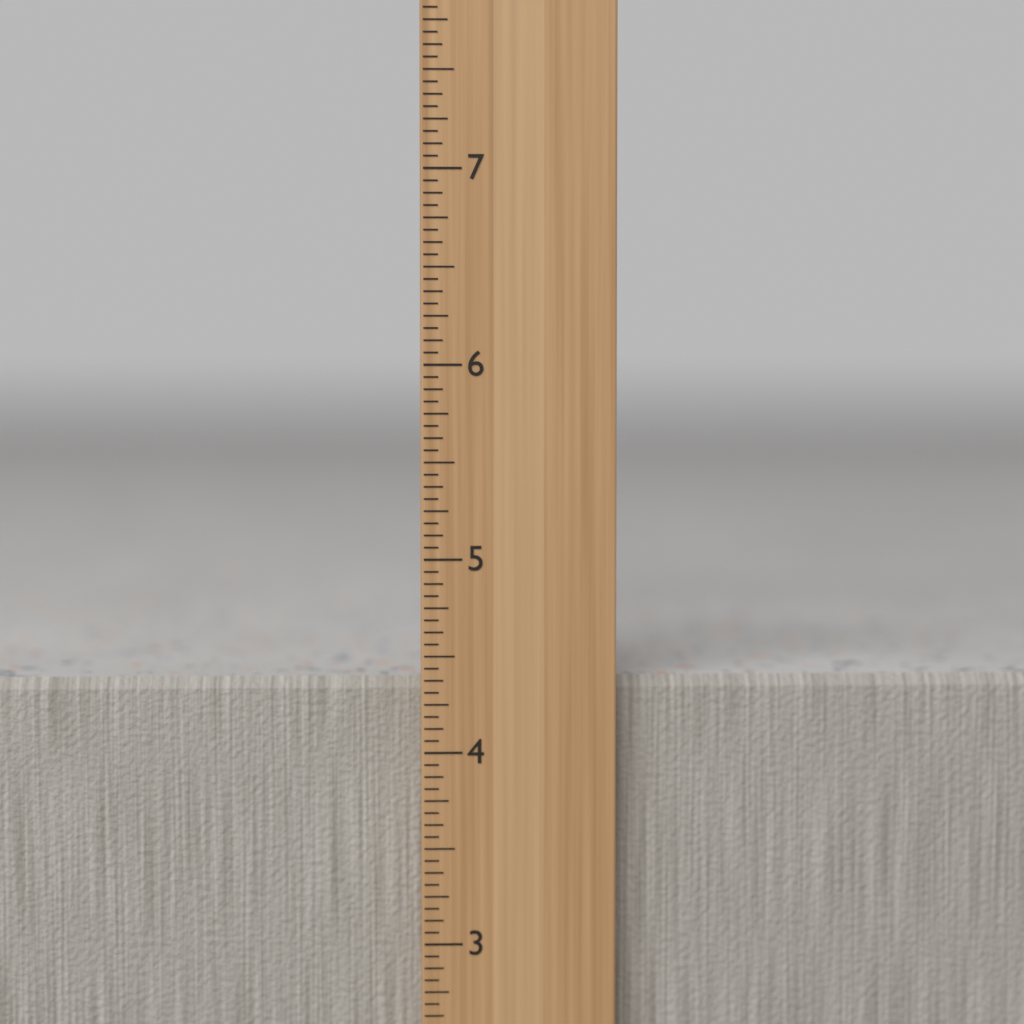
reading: 4.3750 in
